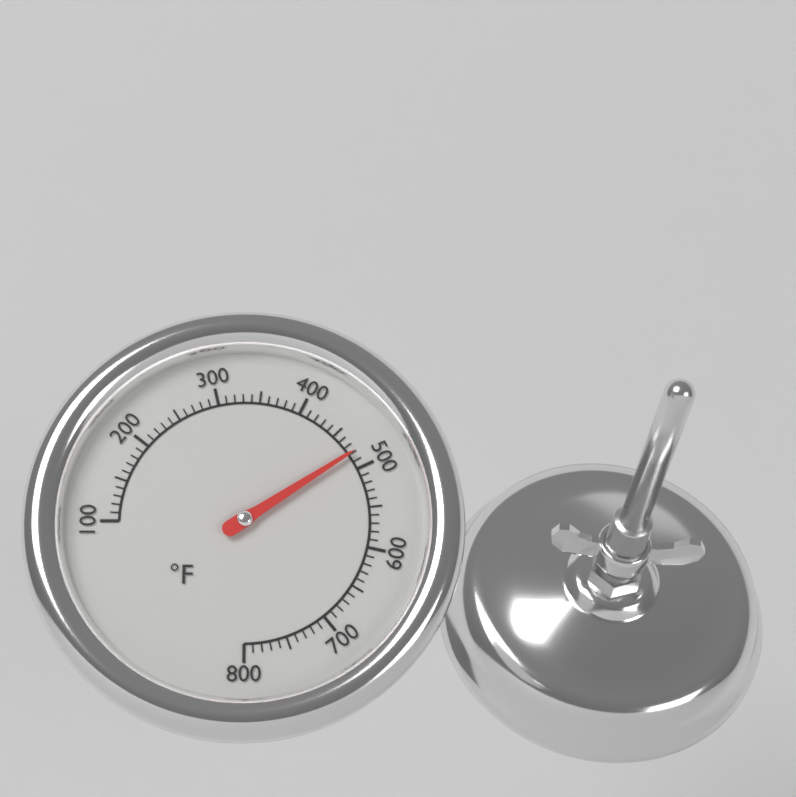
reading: 480 °F
